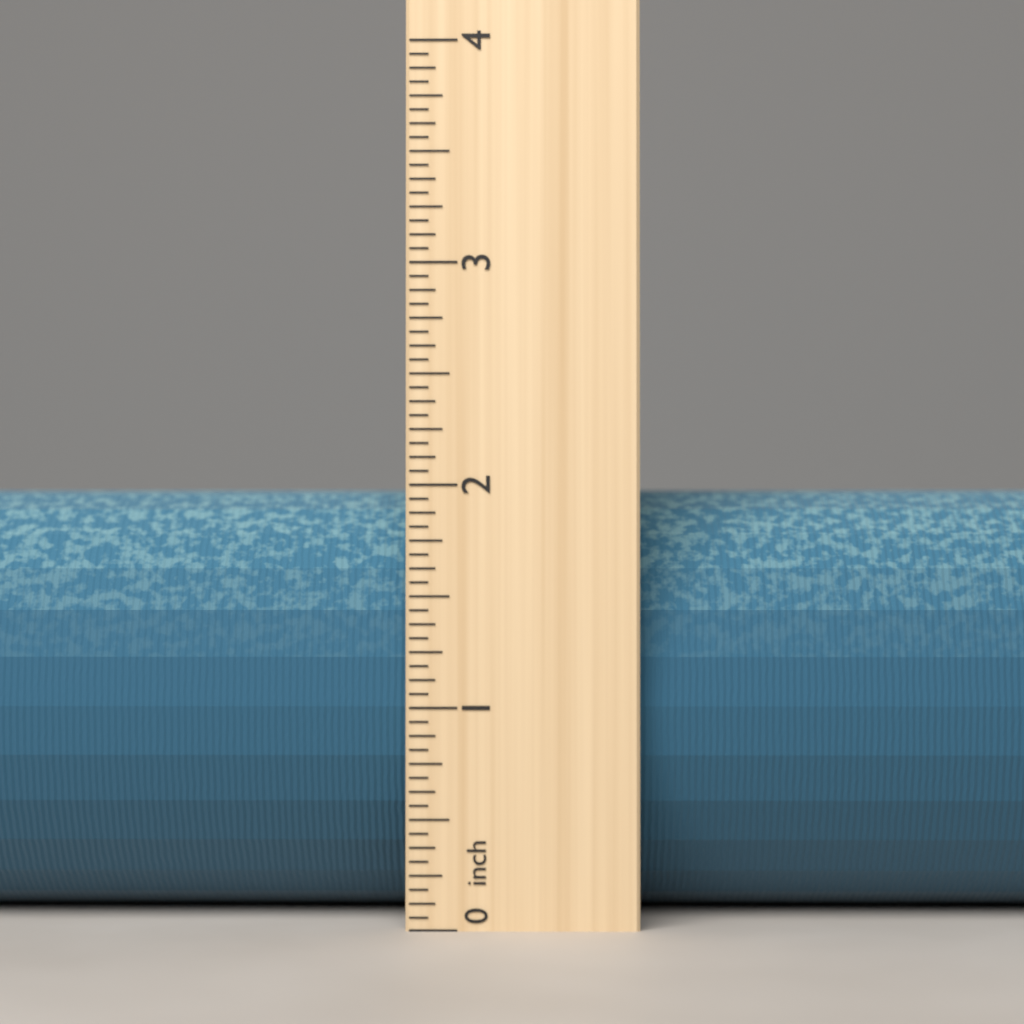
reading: 2.0000 inch
